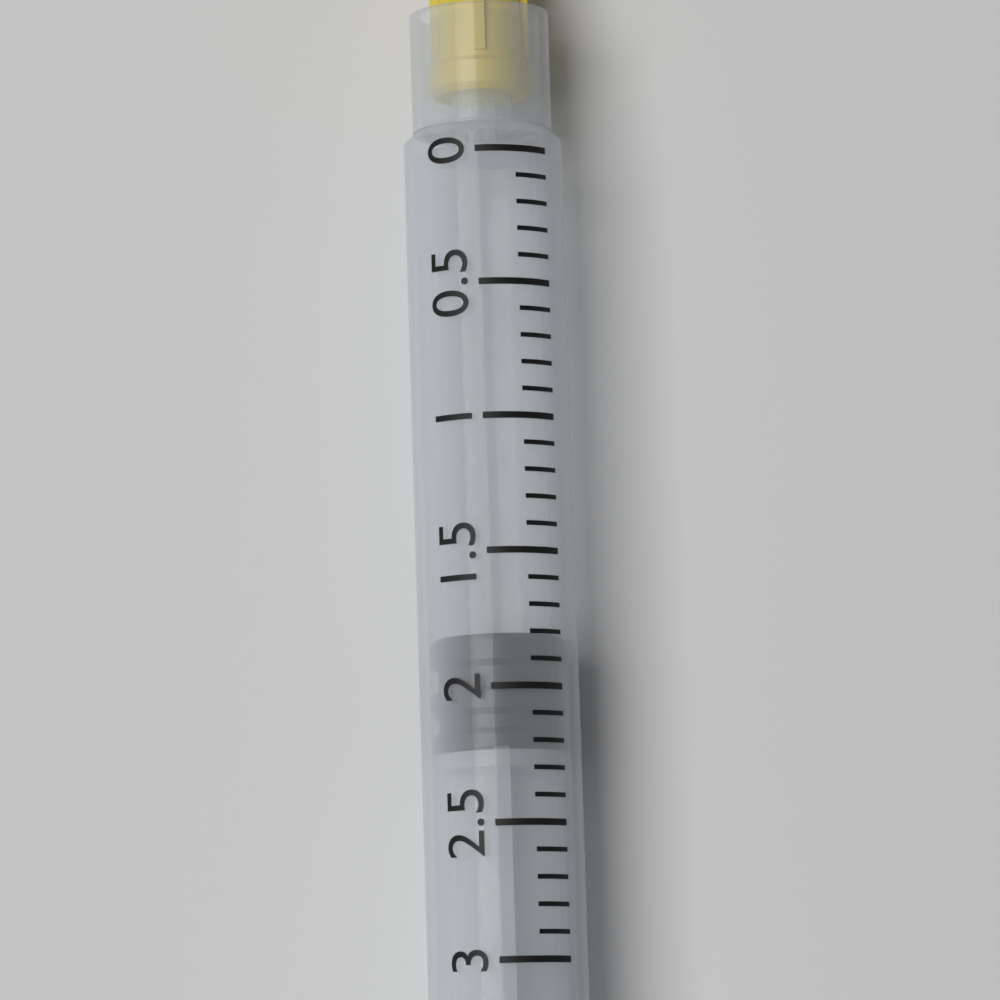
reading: 1.8 ml
